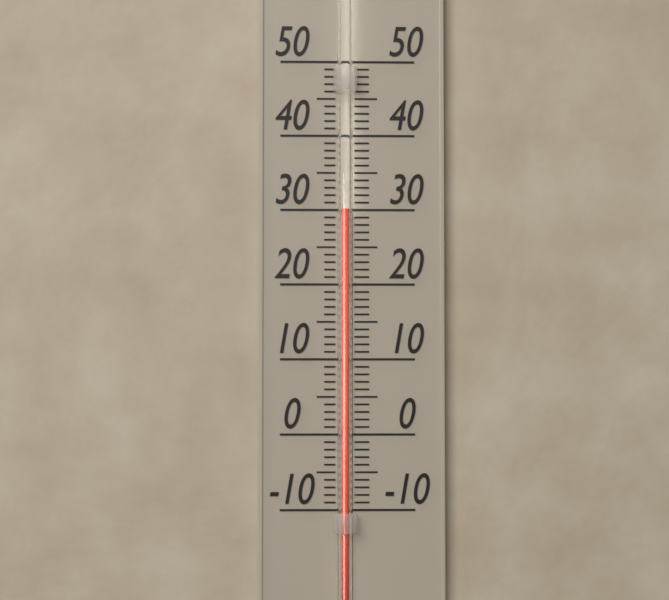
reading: 30 (no unit)
